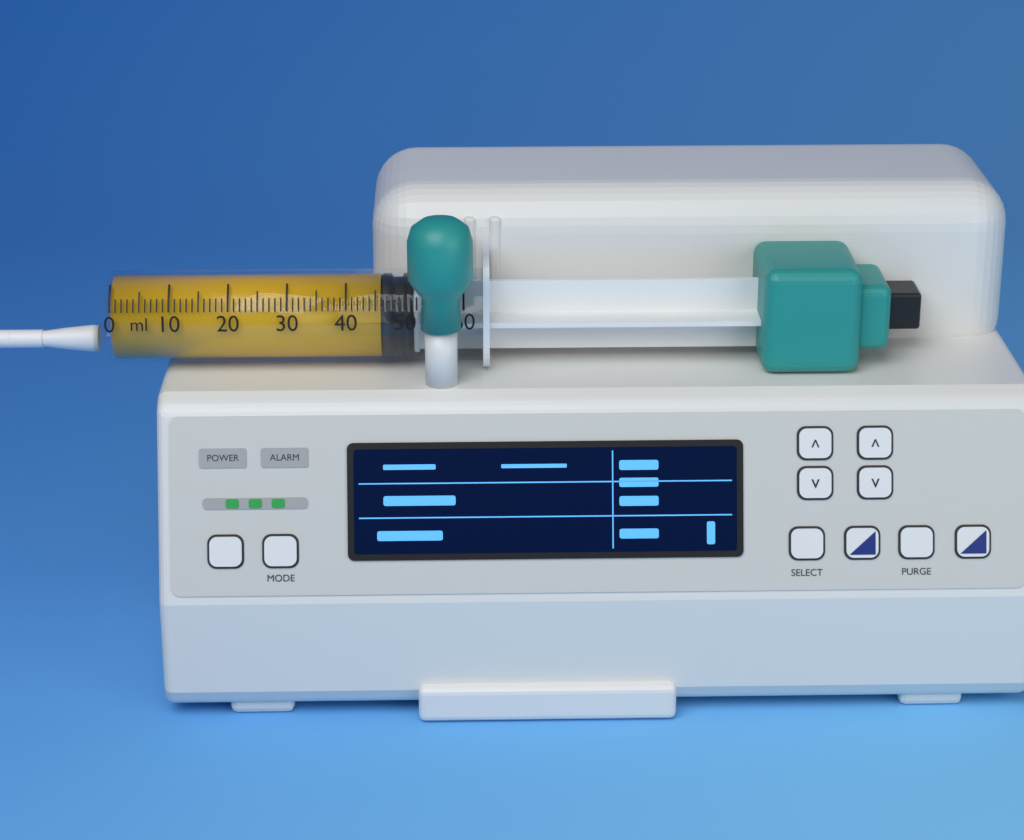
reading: 46 ml
